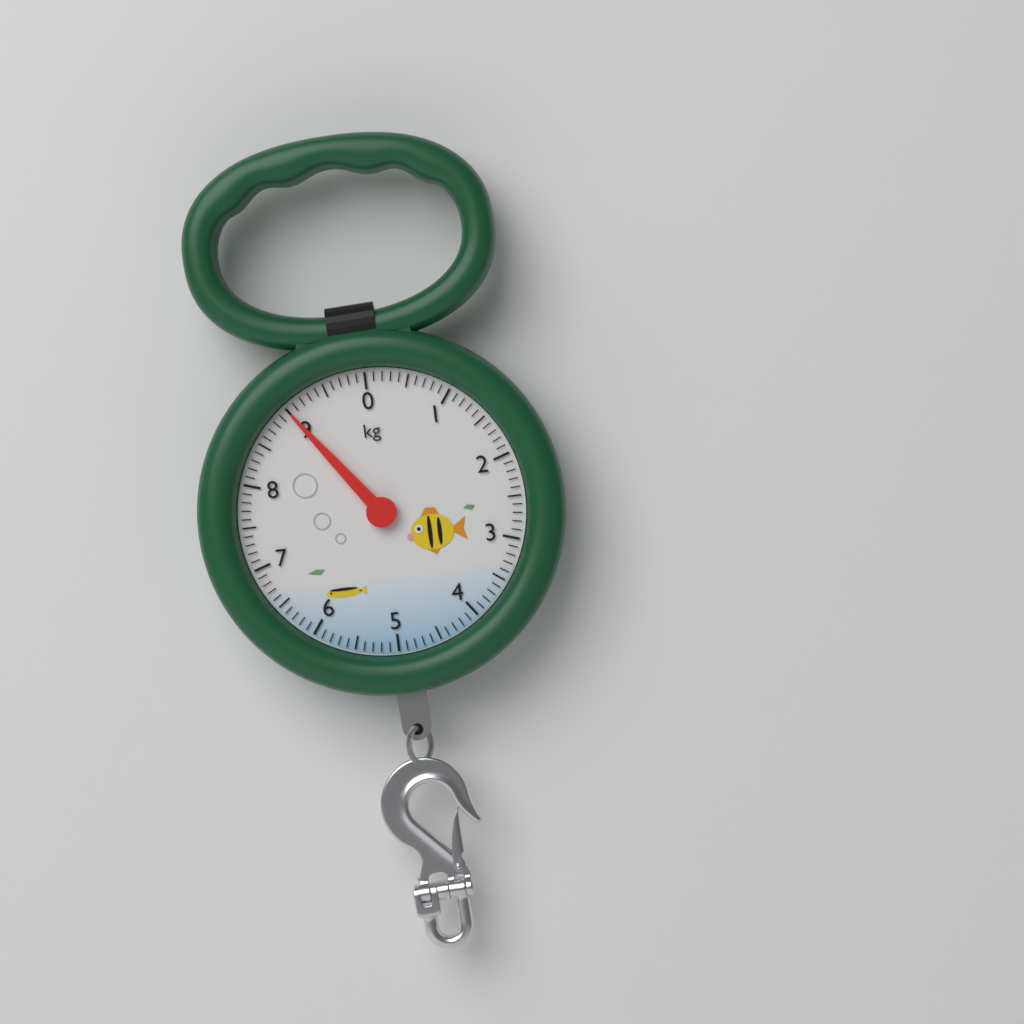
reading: 9.0 kg
